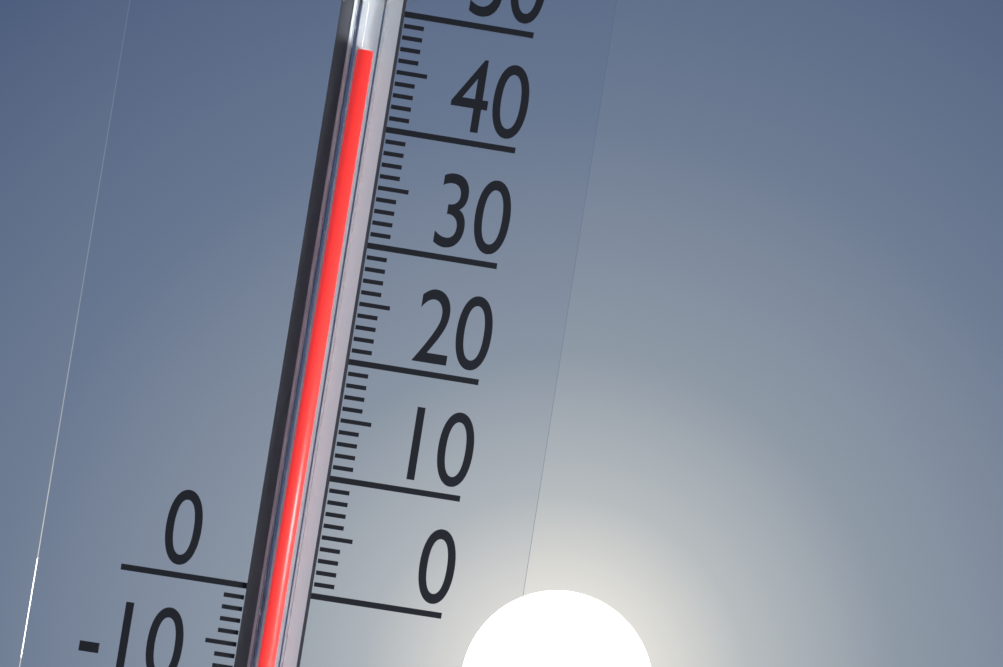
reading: 46 (no unit)
